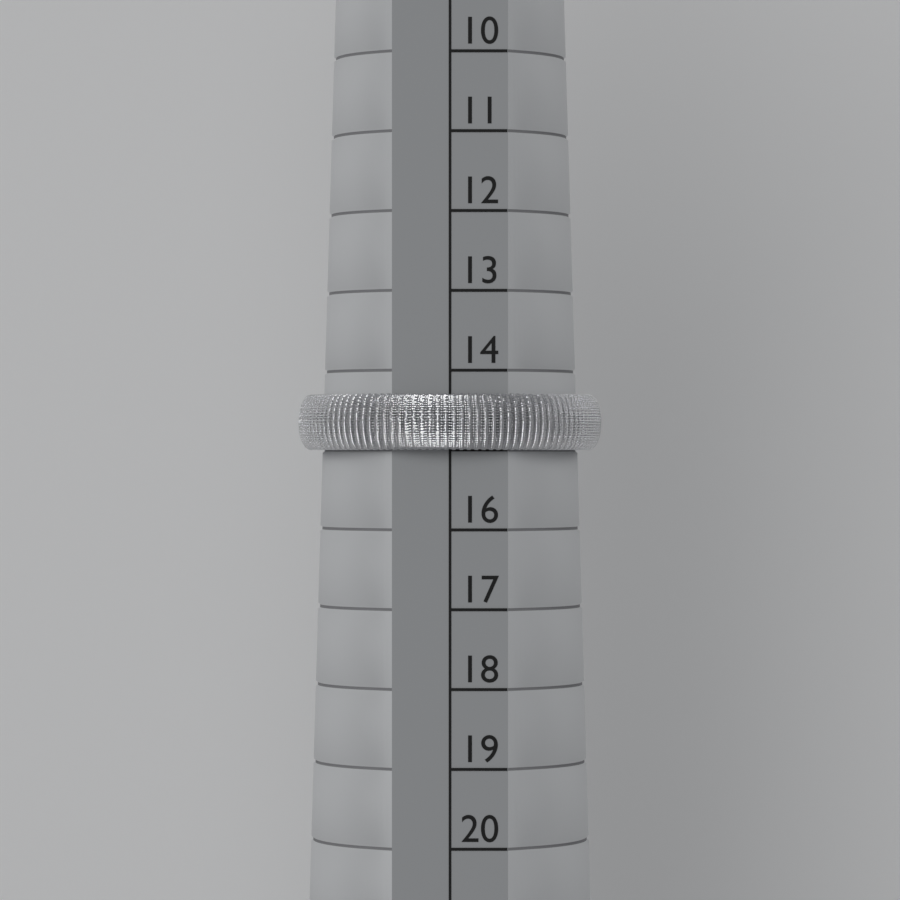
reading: 15 (no unit)
